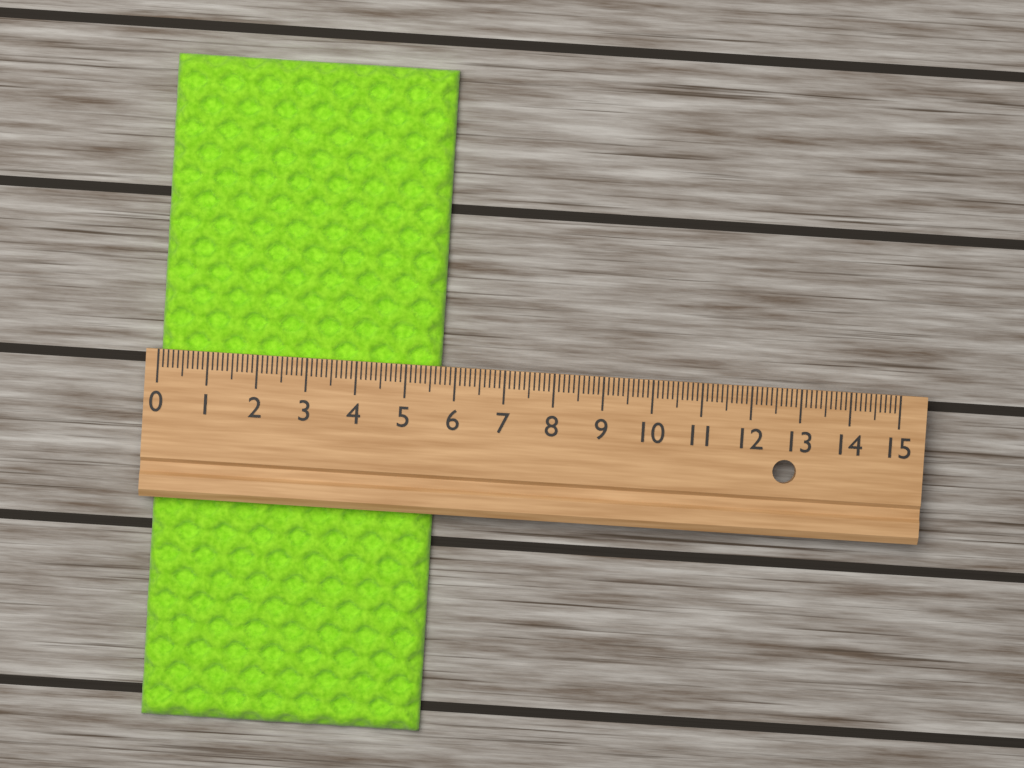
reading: 5.7 (no unit)
